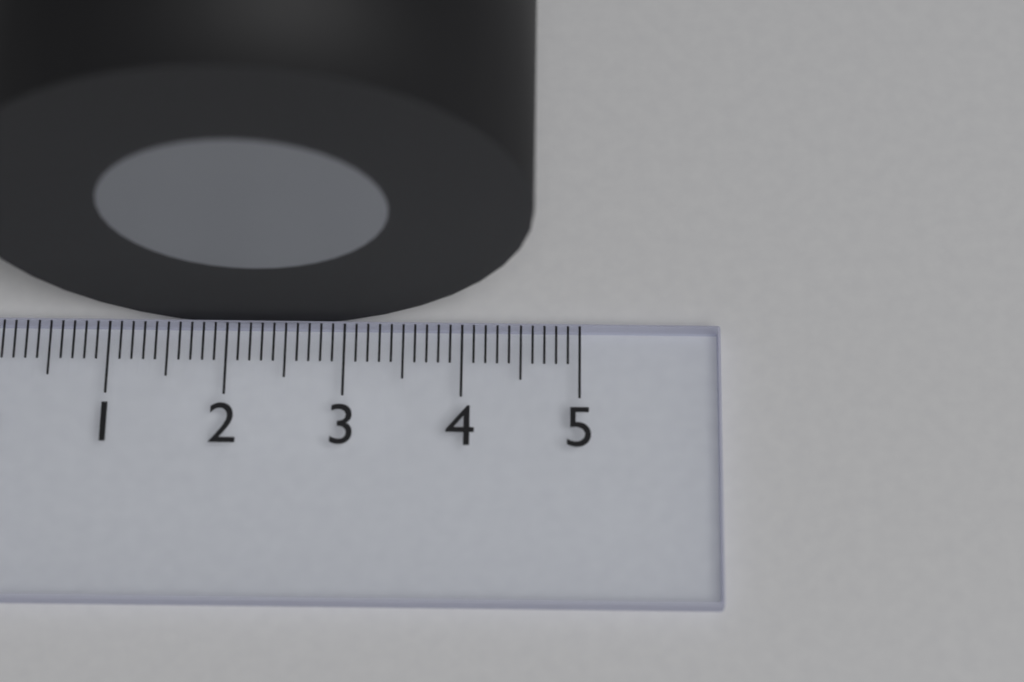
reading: 4.6 (no unit)
